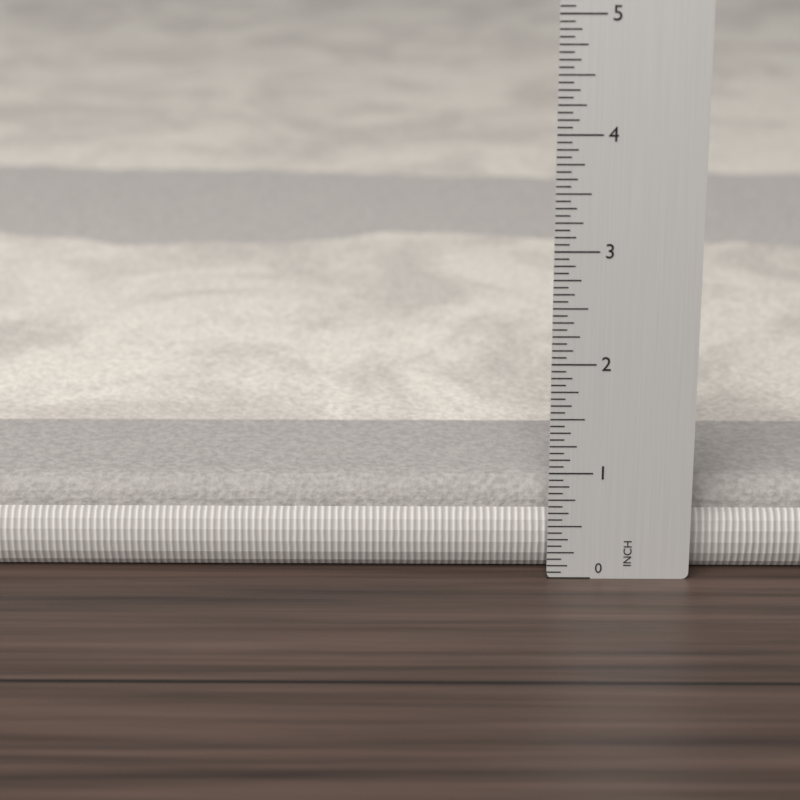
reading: 0.8125 in
